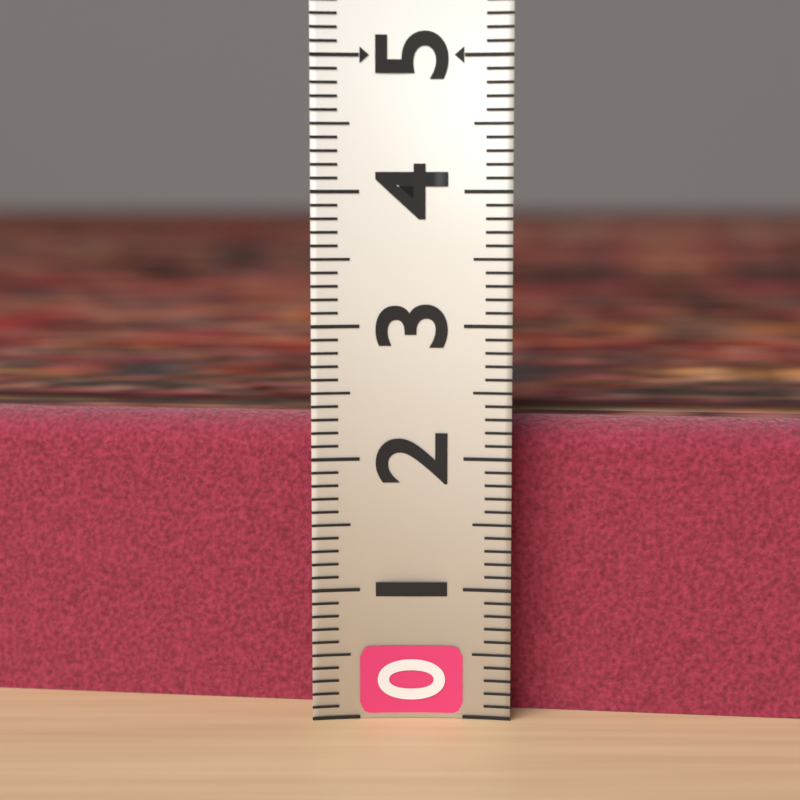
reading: 2.3 (no unit)
